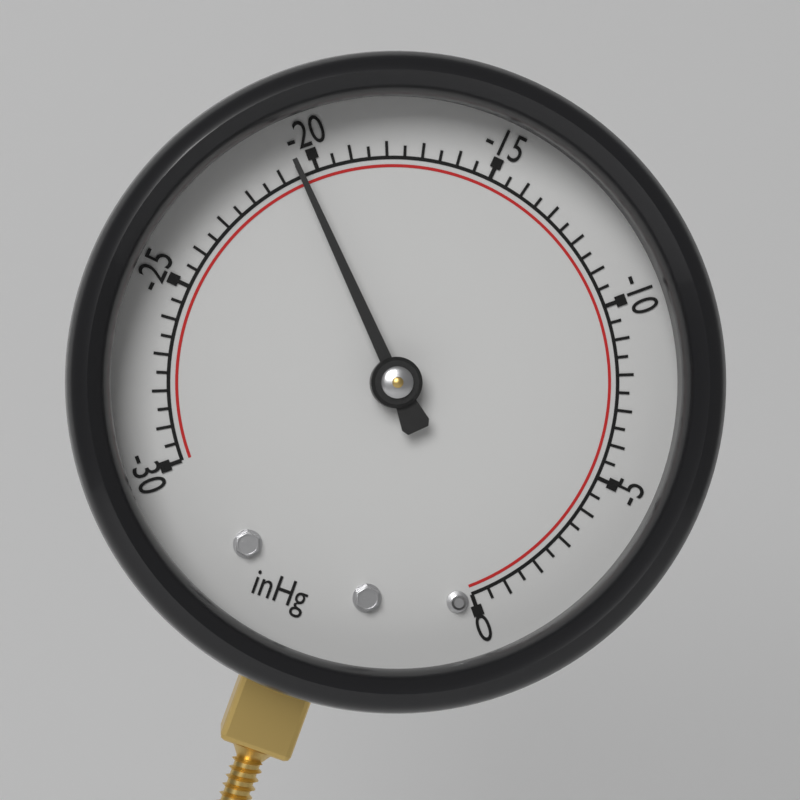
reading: -20.5 inHg
